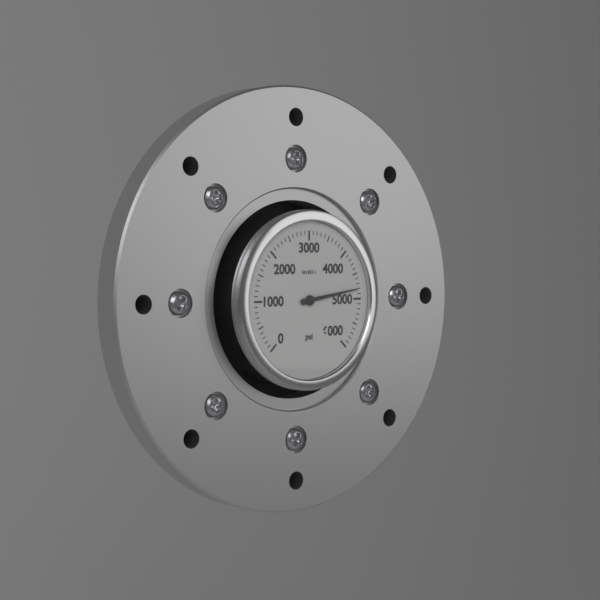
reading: 4800 psi
